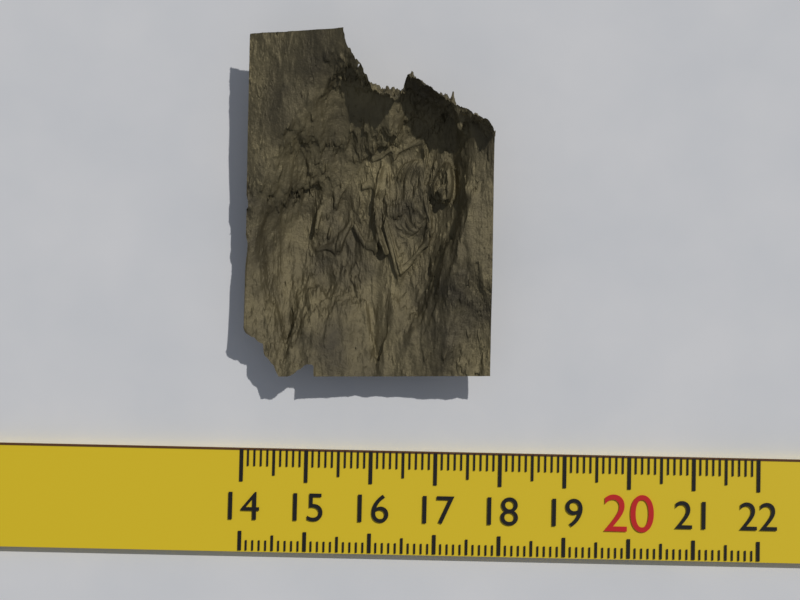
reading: 17.8 (no unit)
